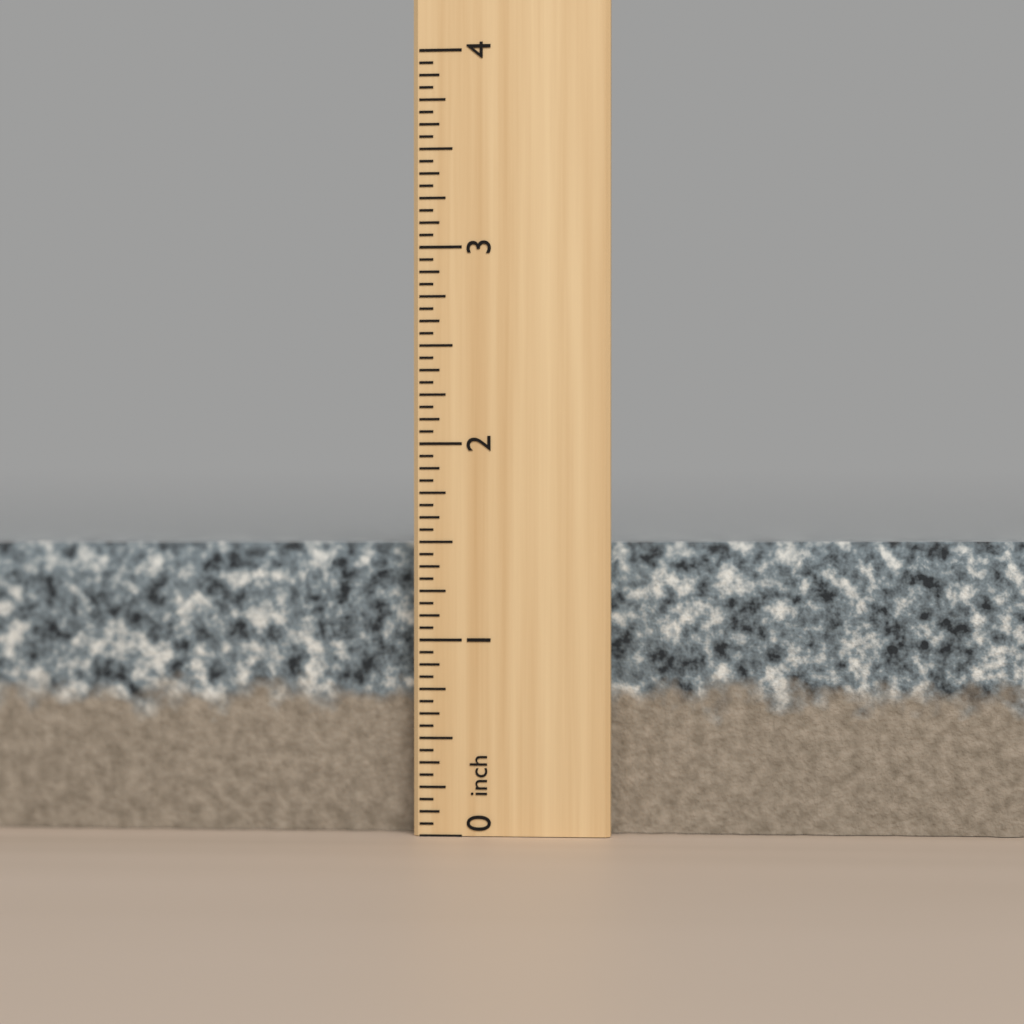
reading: 1.5000 inch
